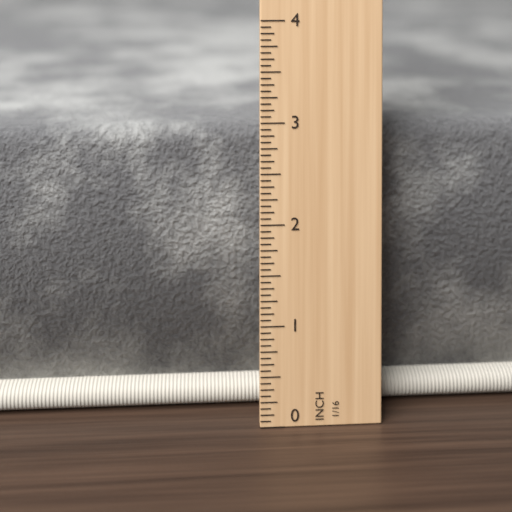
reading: 2.8750 in
